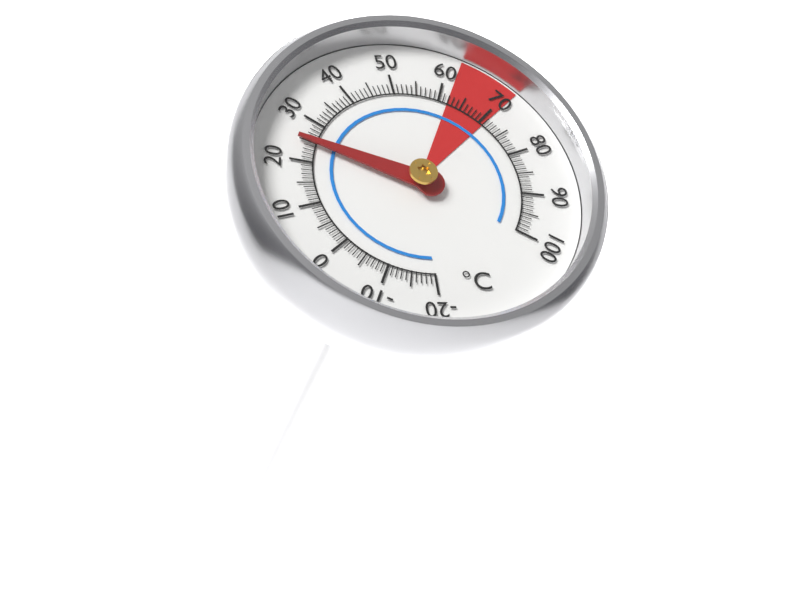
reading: 25 °C
